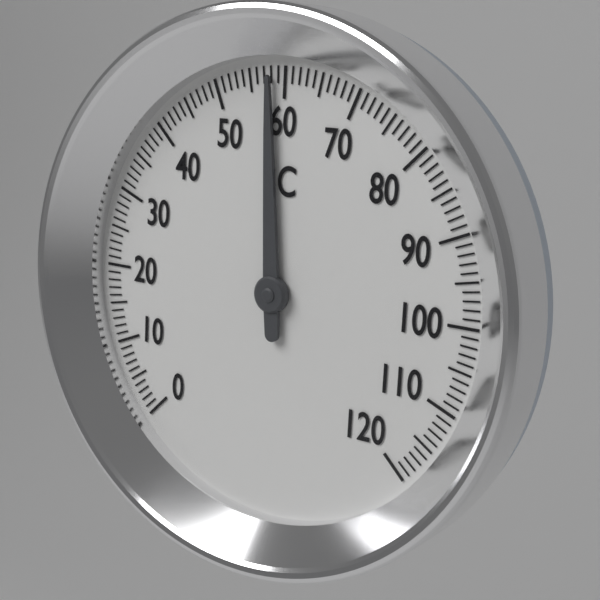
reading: 58 °C
